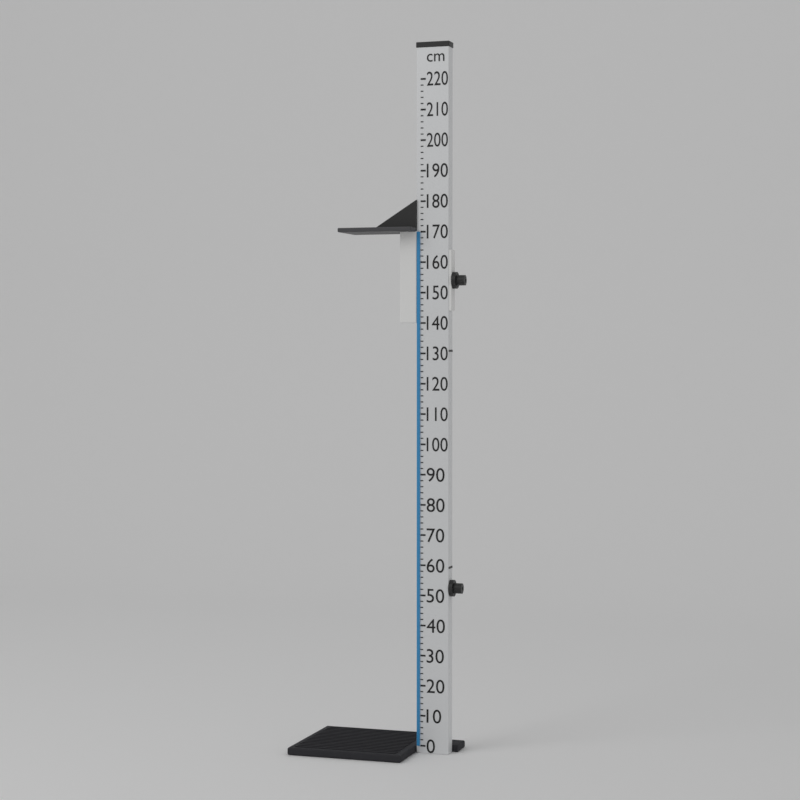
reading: 170 cm
